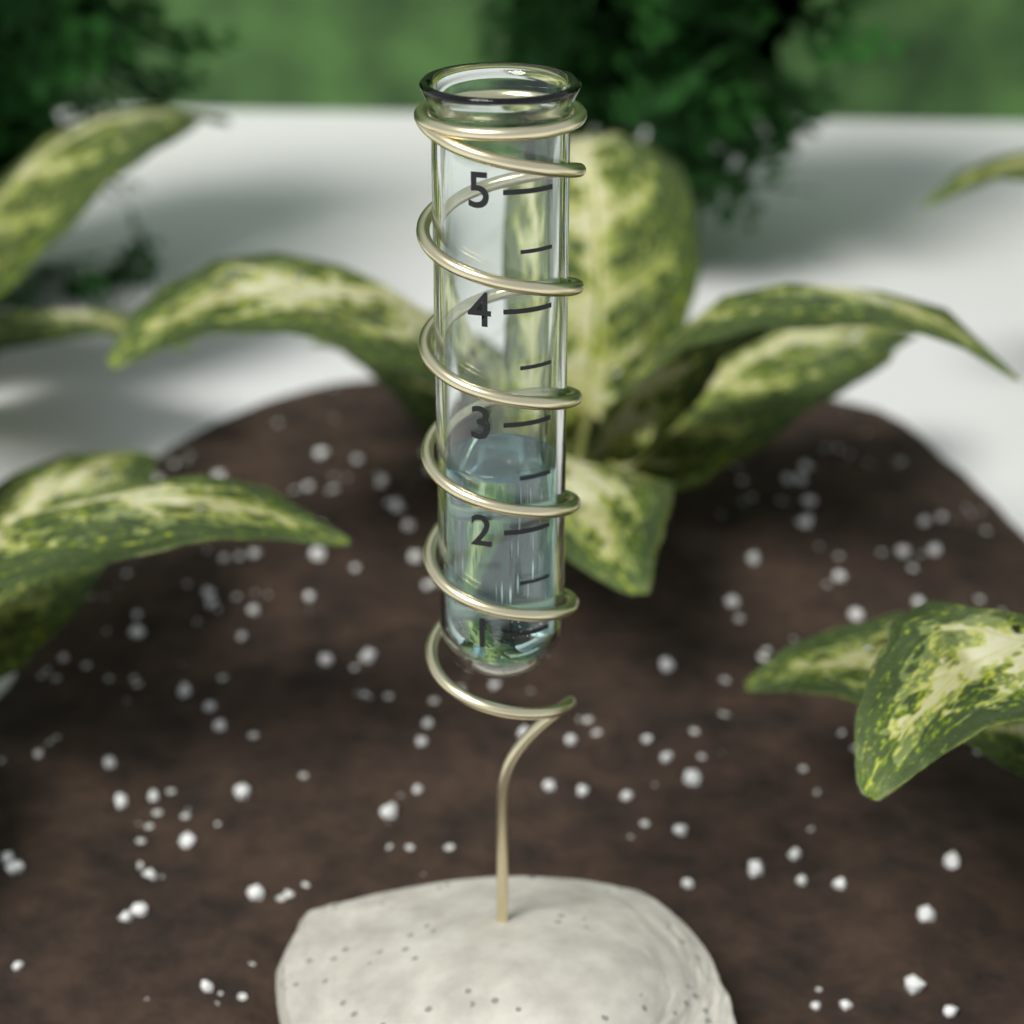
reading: 2.5 (no unit)
